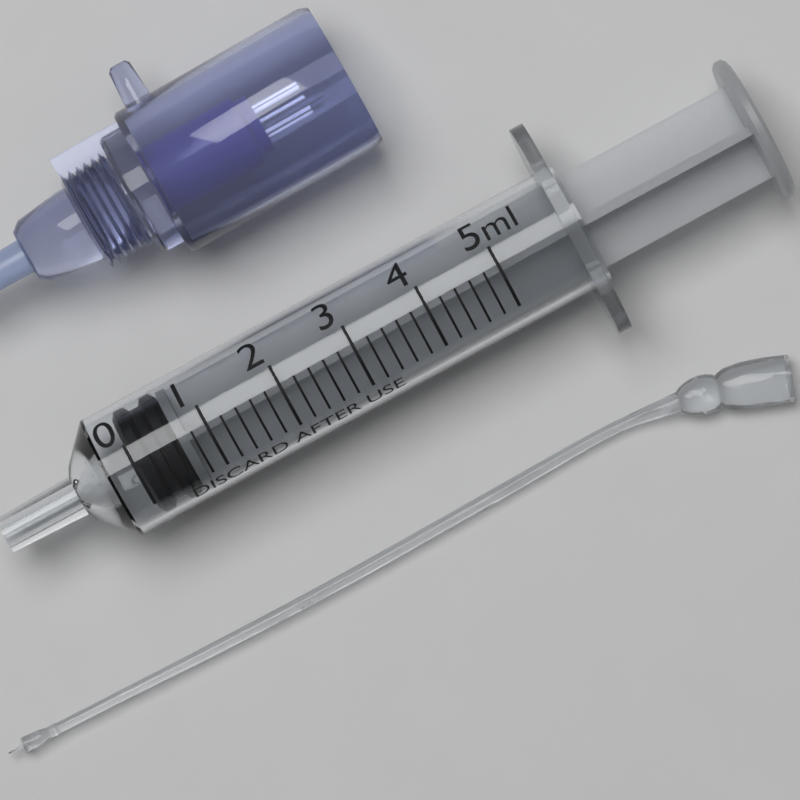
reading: 0.0 ml
